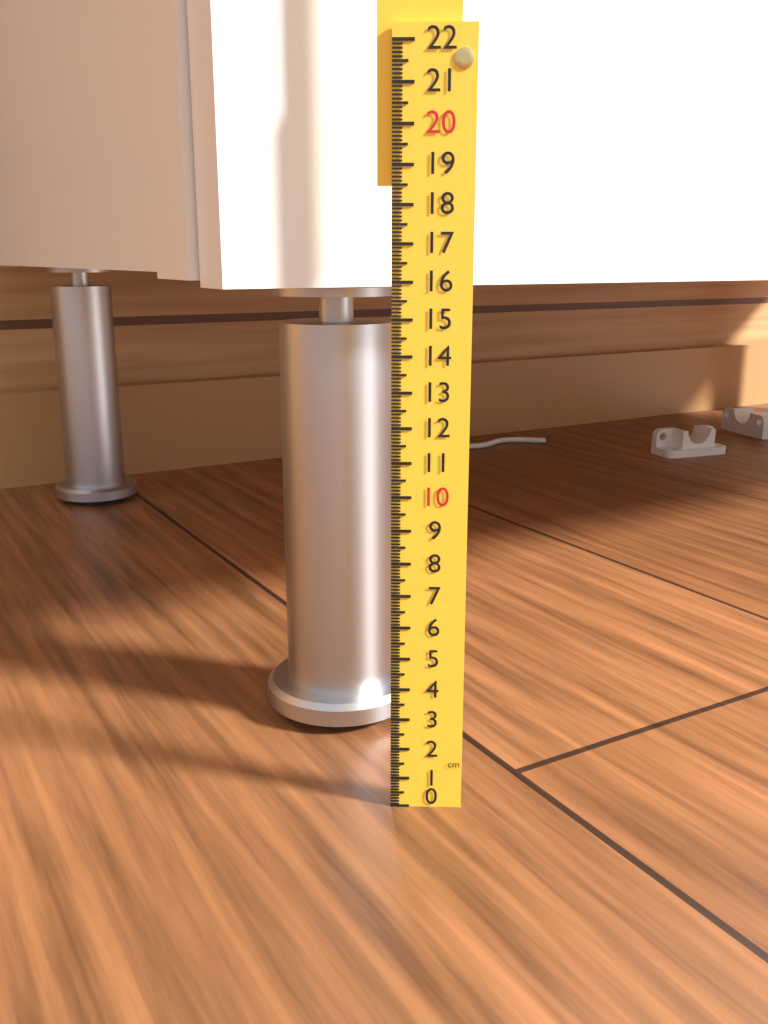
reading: 15.7 cm
